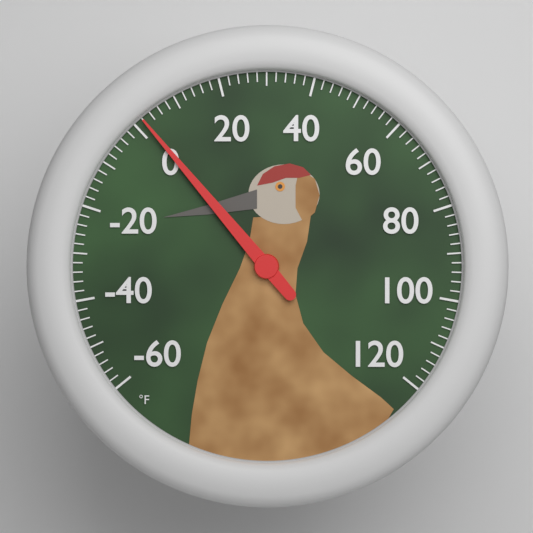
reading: 2 °F
